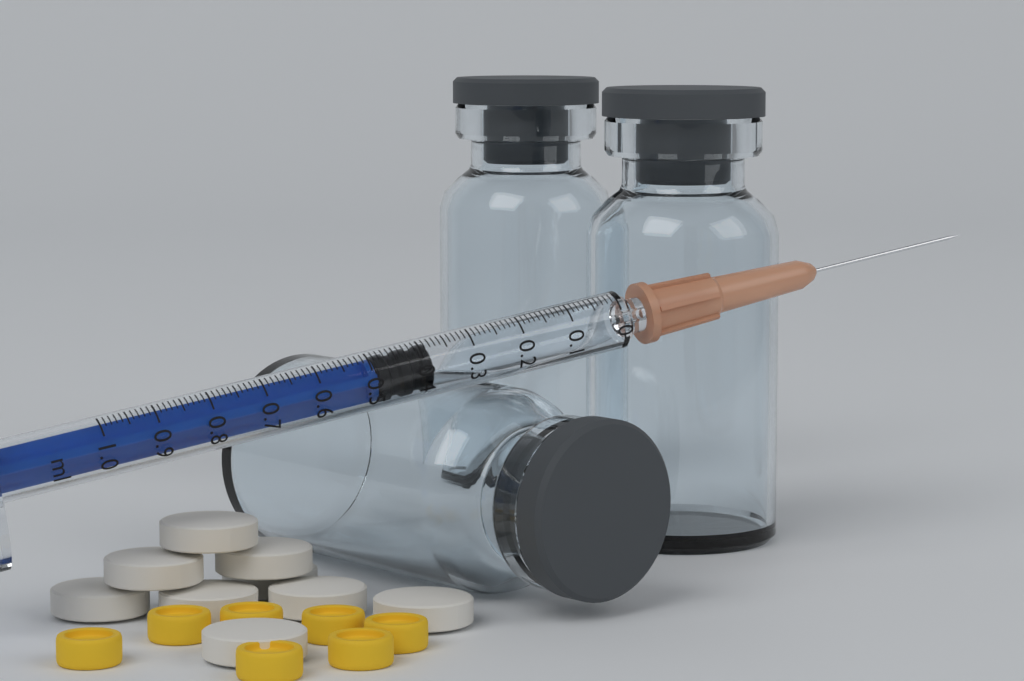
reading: 0.38 ml
